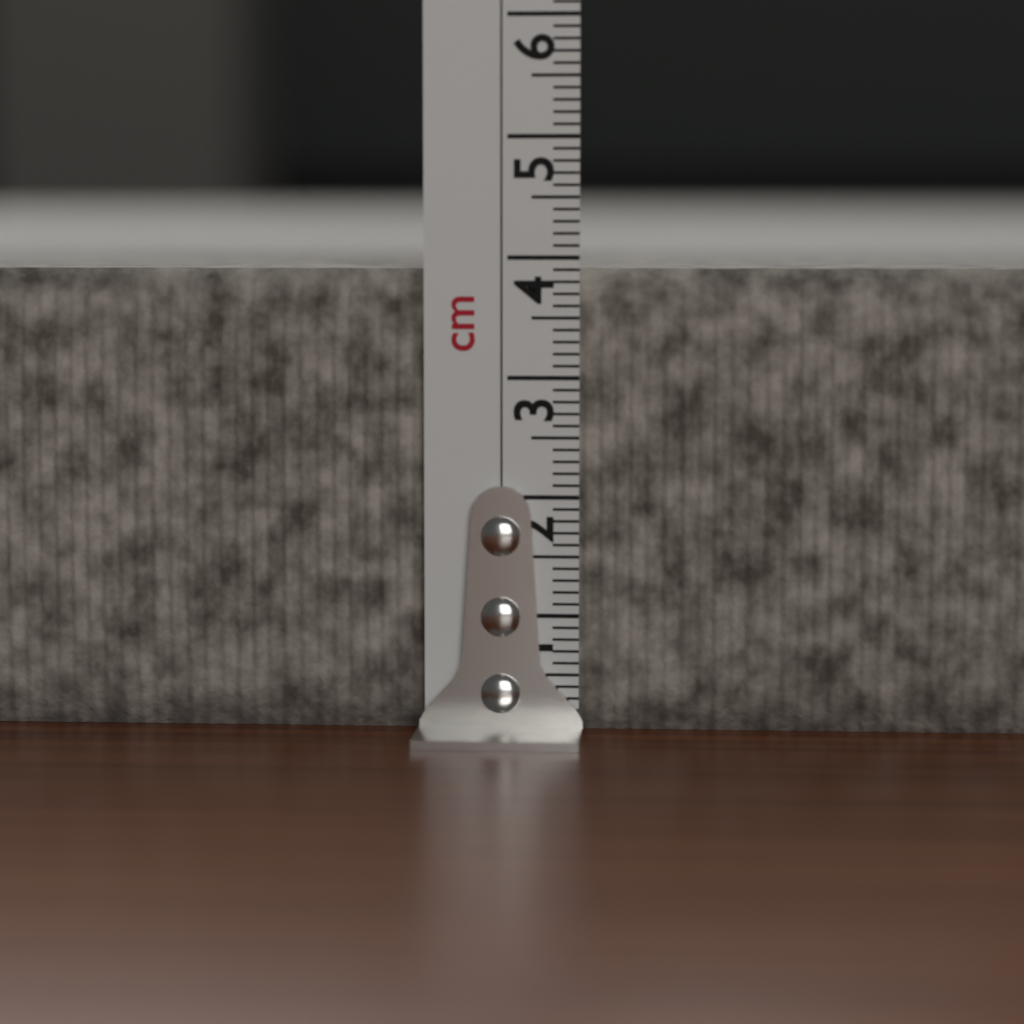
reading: 3.9 cm
